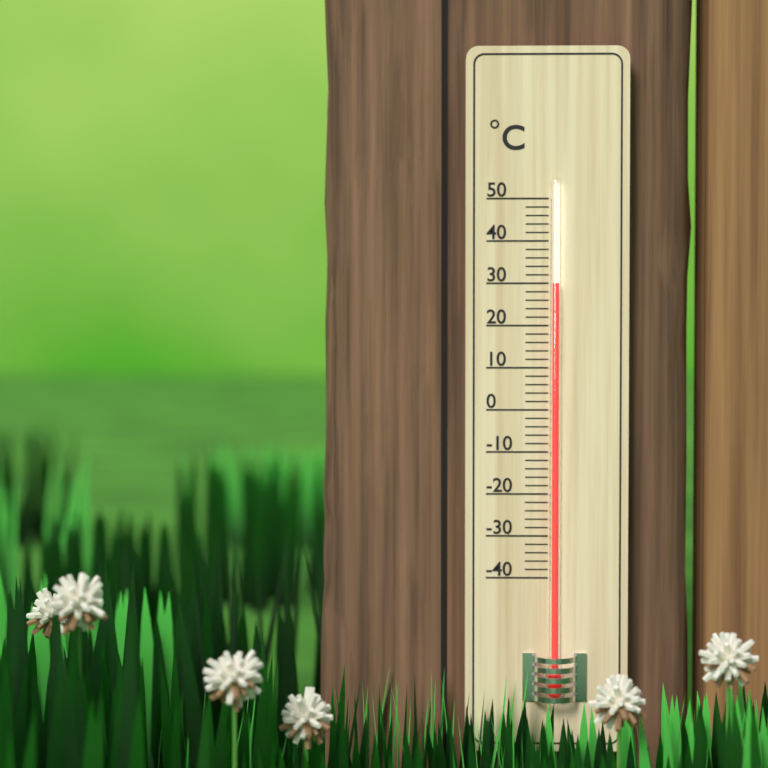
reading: 30 °C
